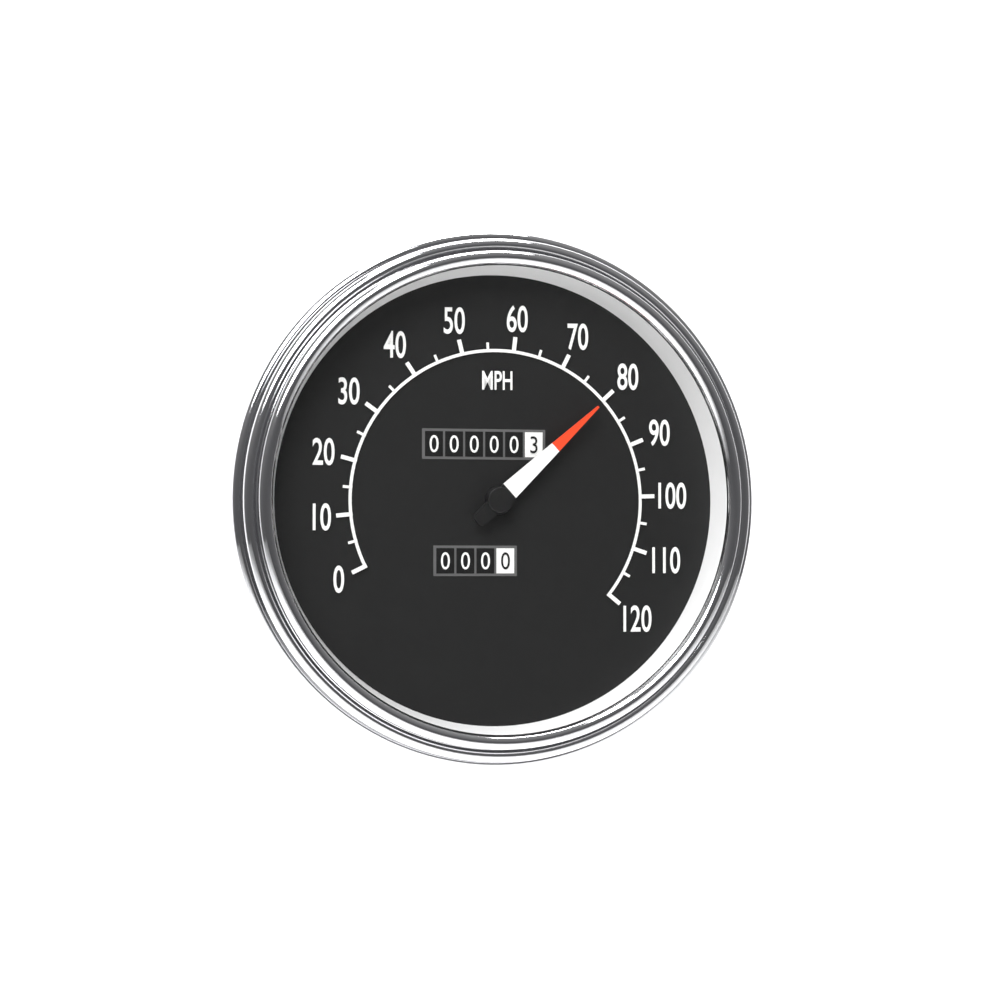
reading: 80 MPH
